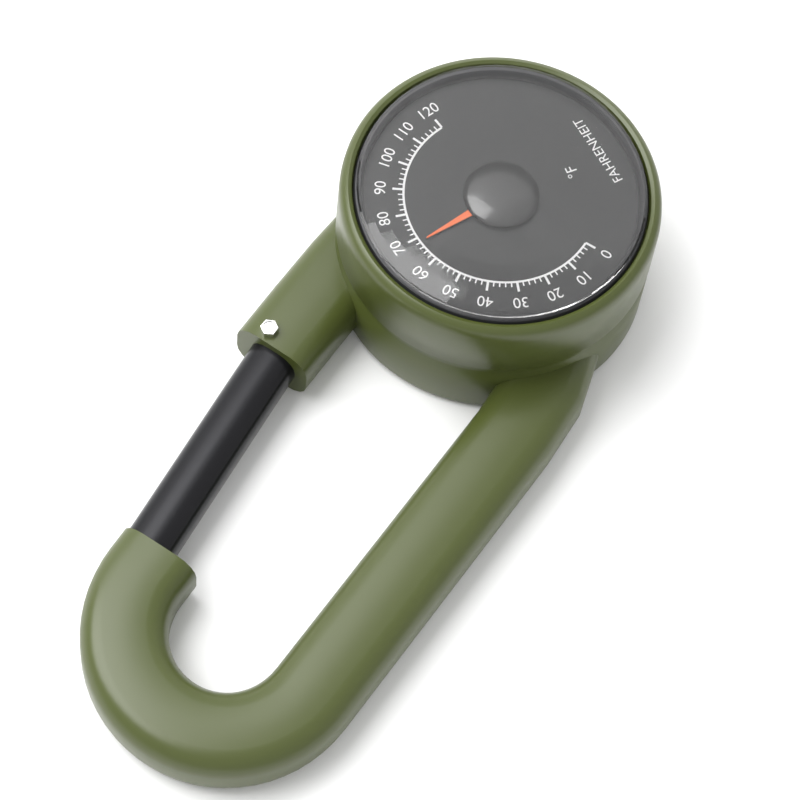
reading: 68 °F
